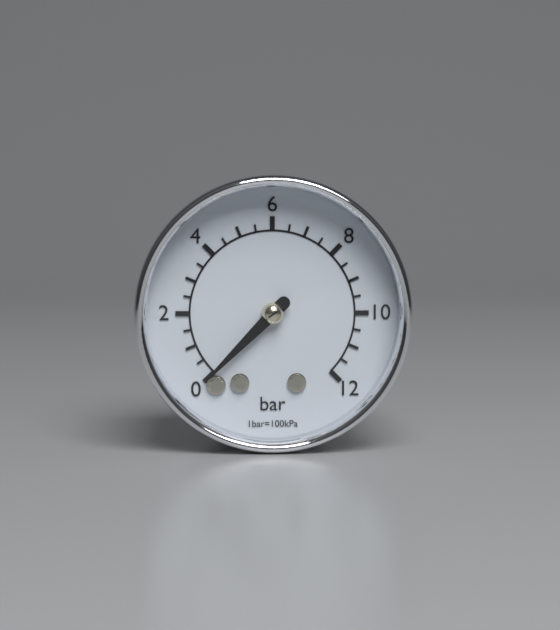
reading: 0.0 bar
